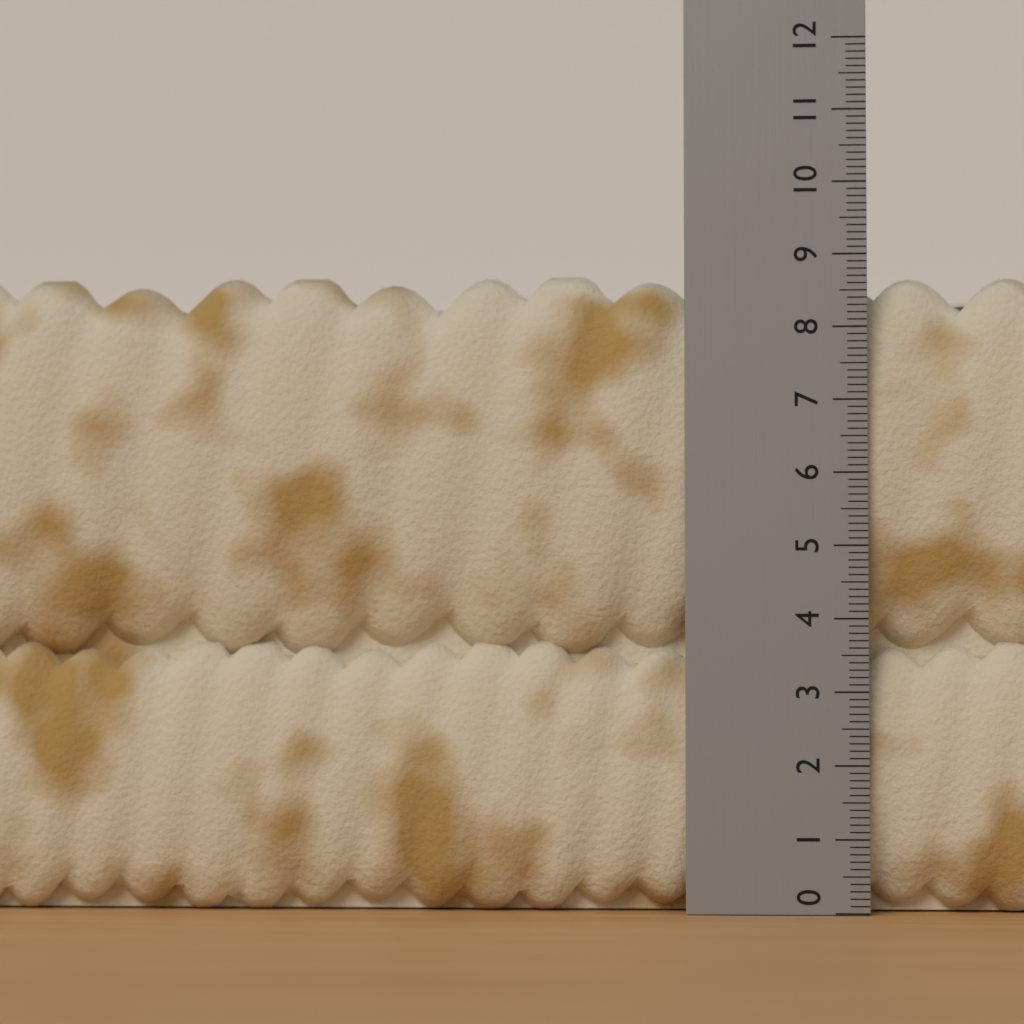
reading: 8.8 (no unit)
